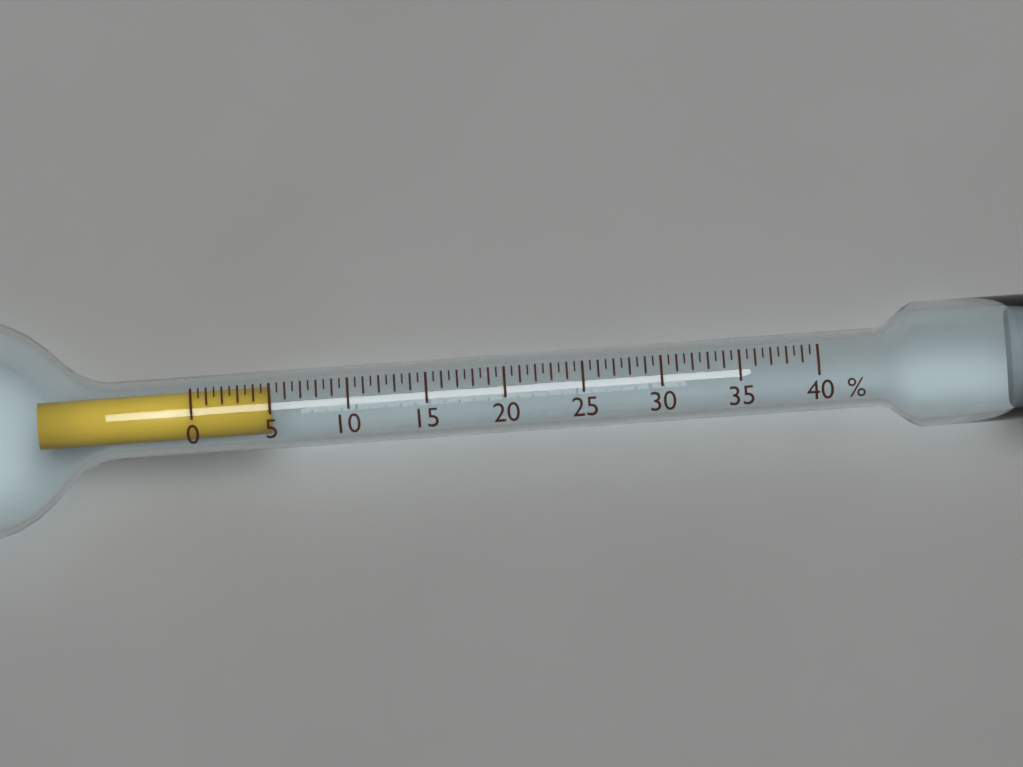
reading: 5.0 %
